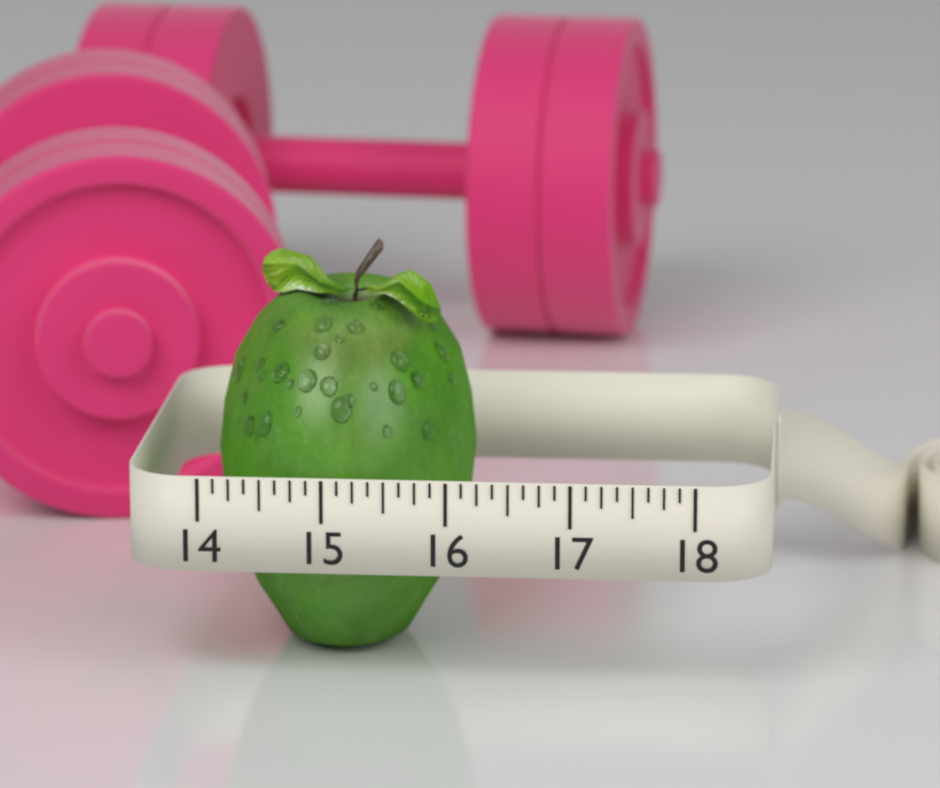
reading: 16.125 (no unit)
